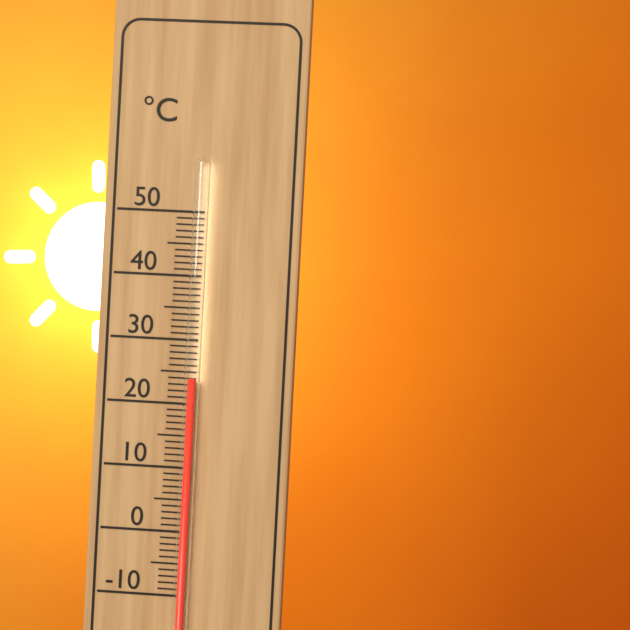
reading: 24 °C
